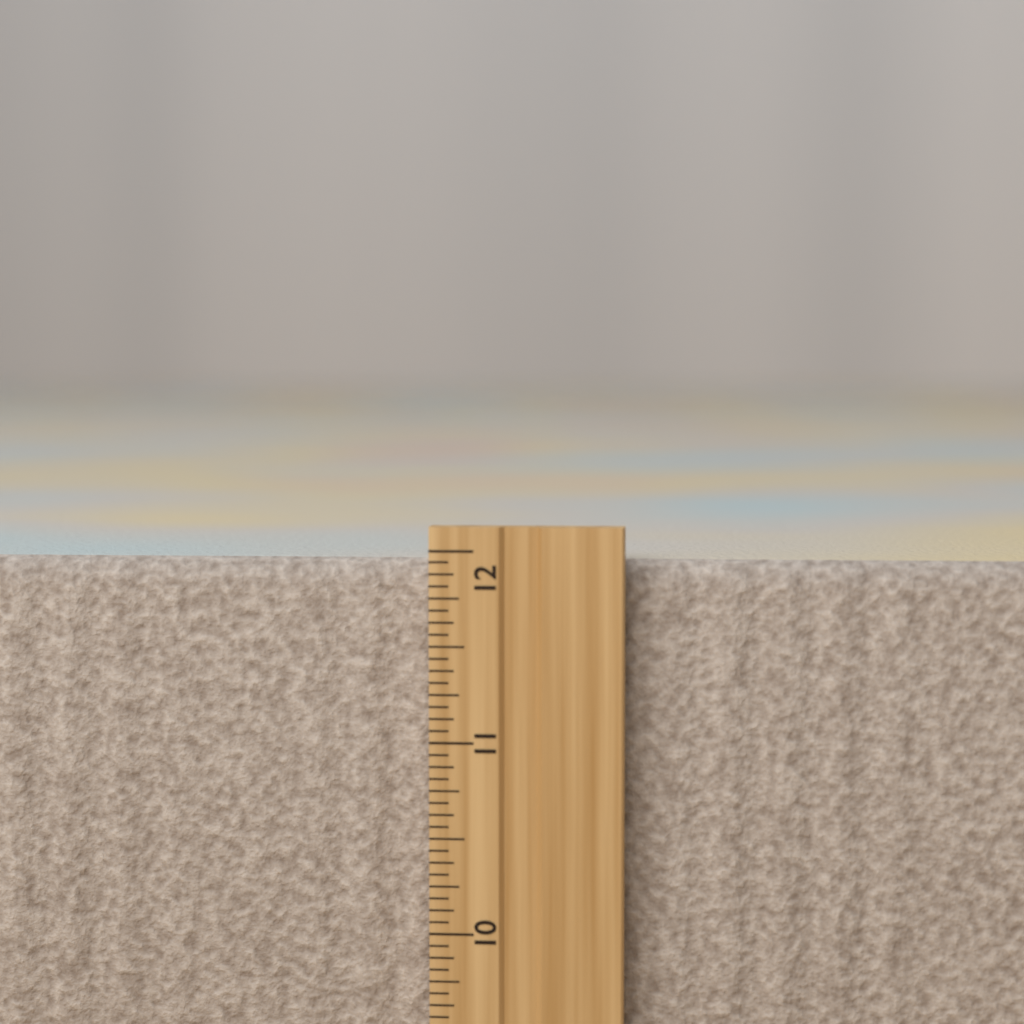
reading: 11.9375 inch
